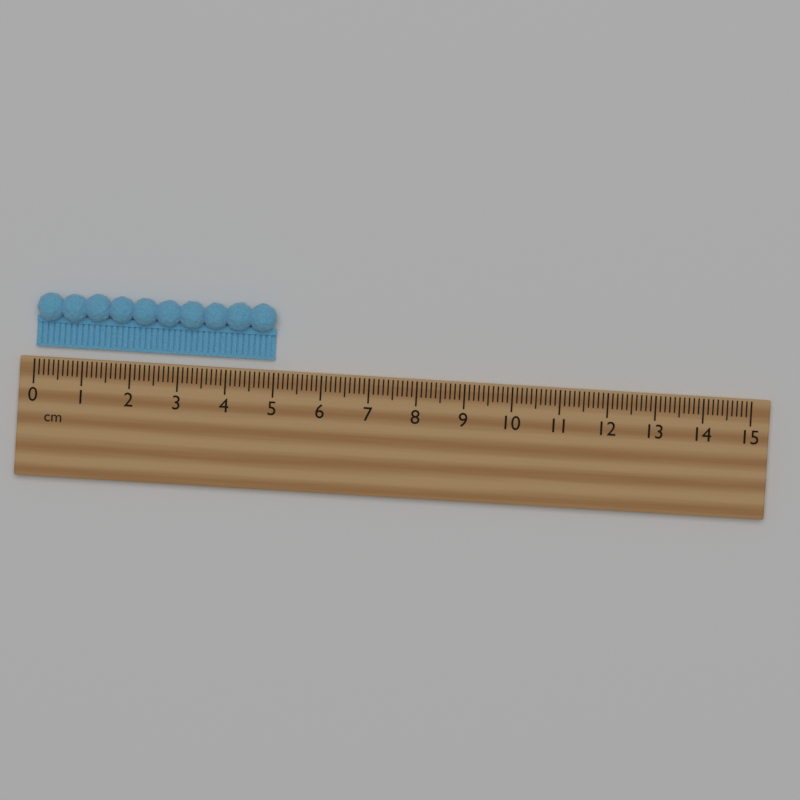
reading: 5.0 cm
